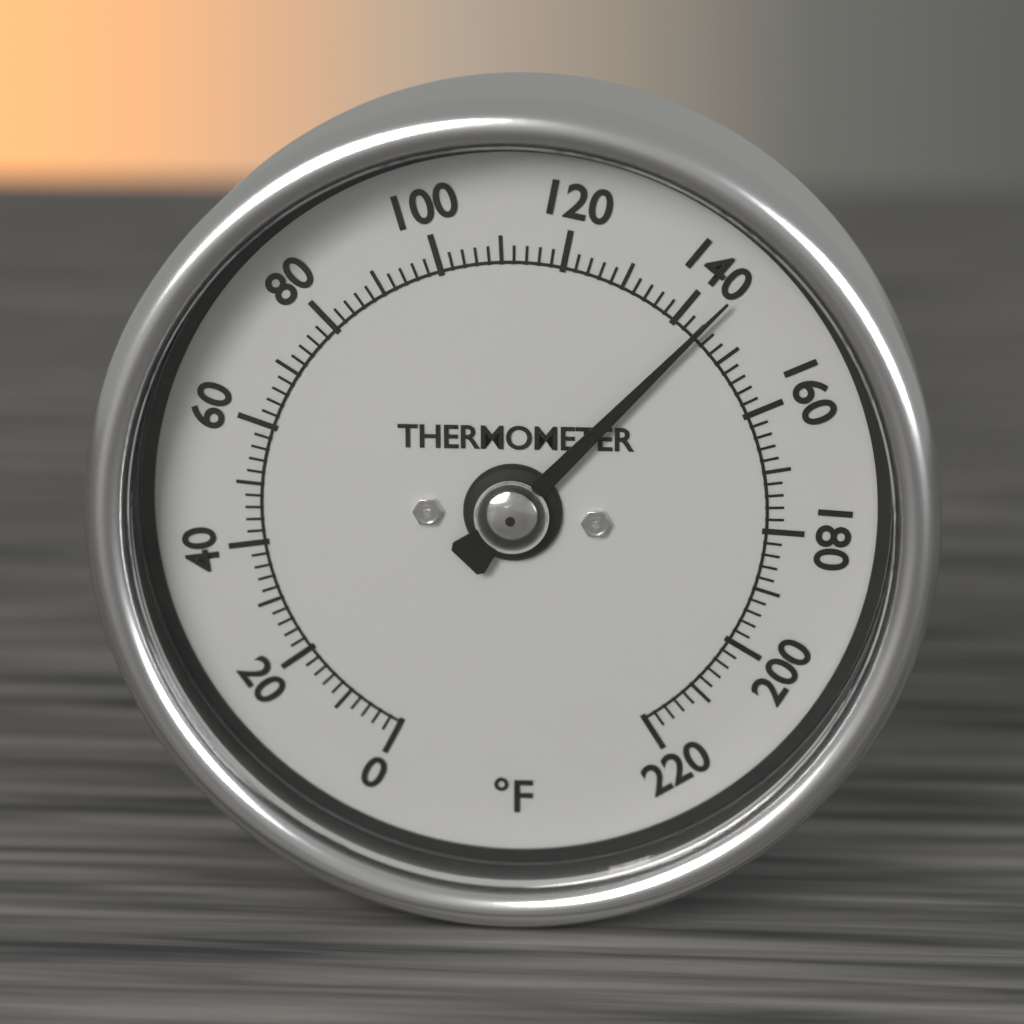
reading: 144 °F
